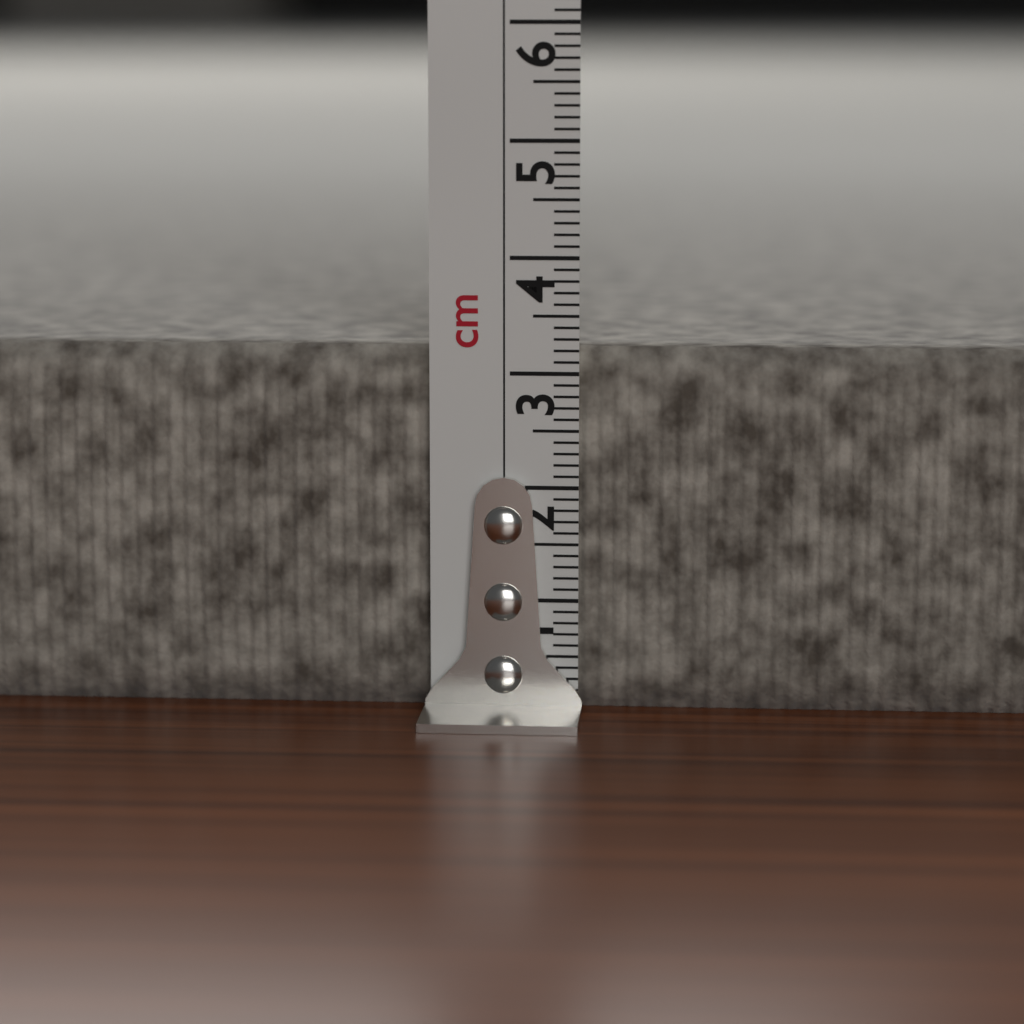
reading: 3.2 cm
